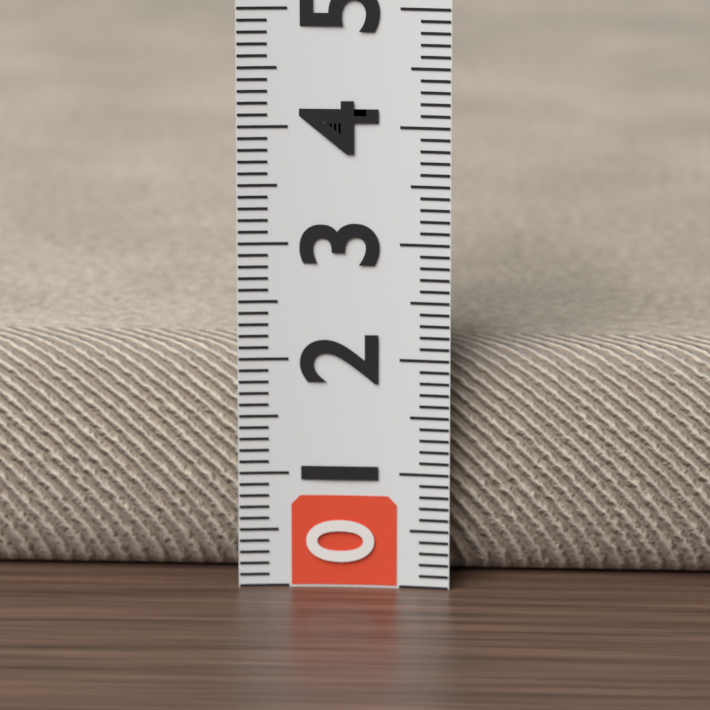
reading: 2.0 (no unit)
